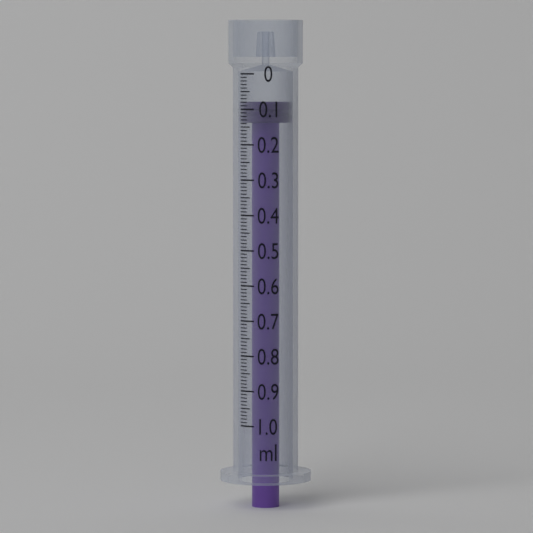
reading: 0.08 ml
